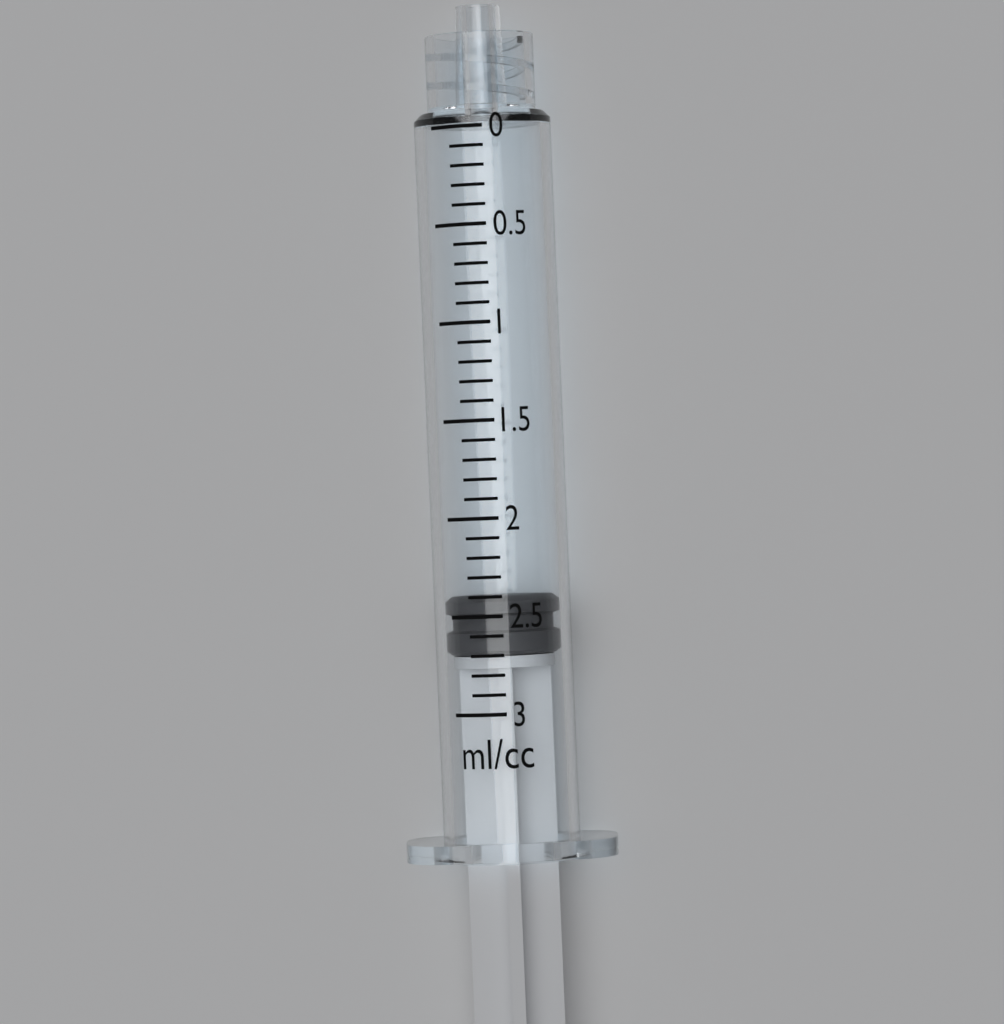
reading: 2.4 ml
